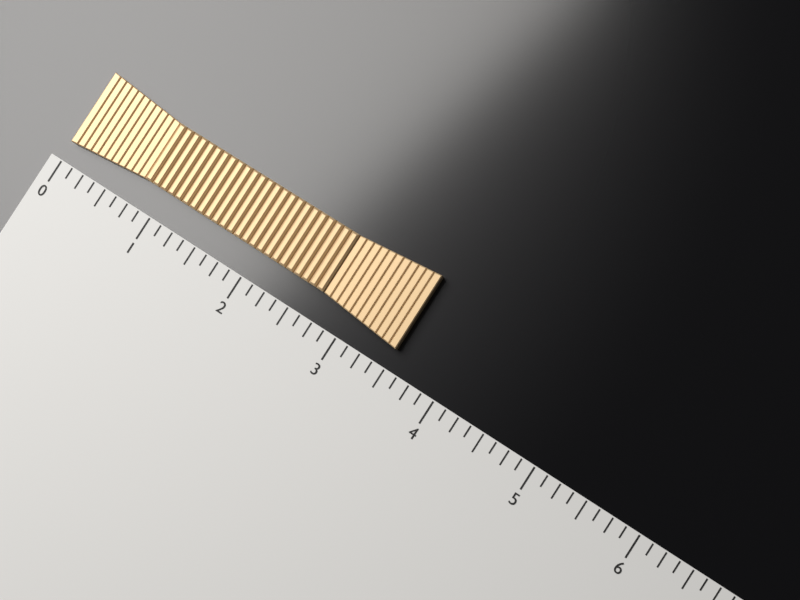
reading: 3.500 (no unit)
